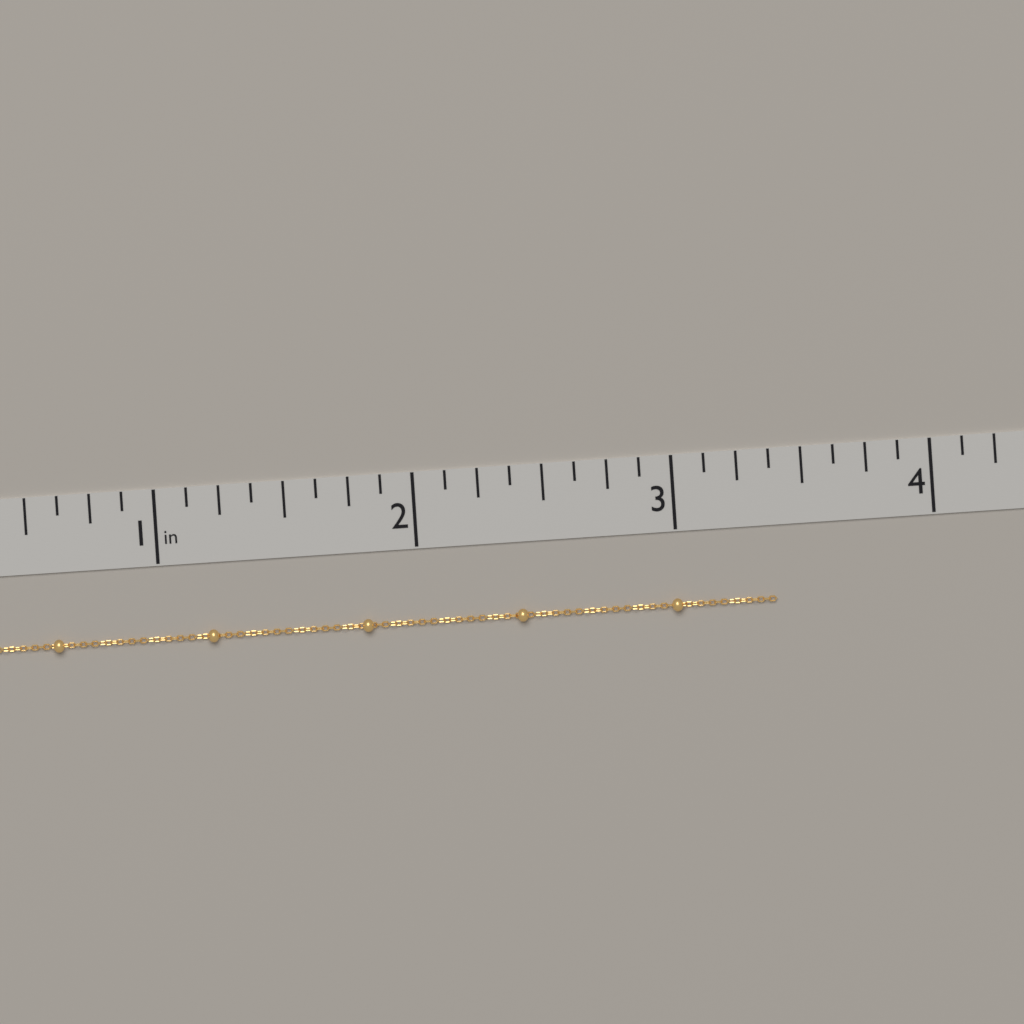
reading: 3.375 in
